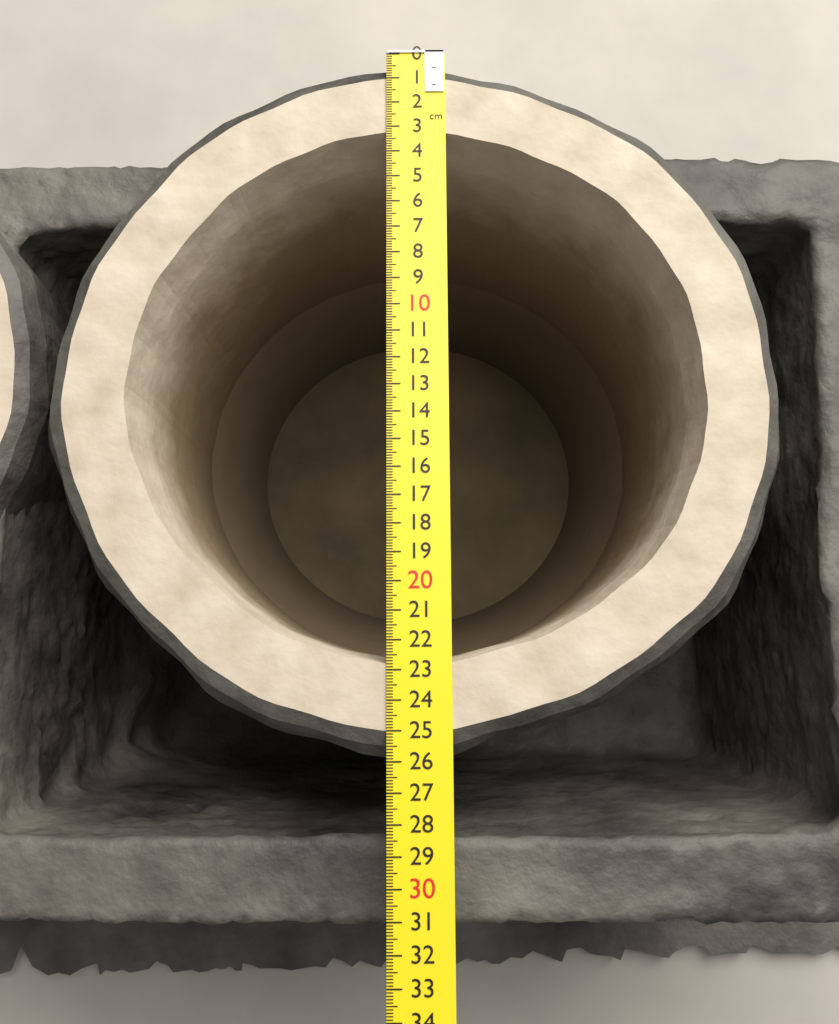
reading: 26.0 cm
